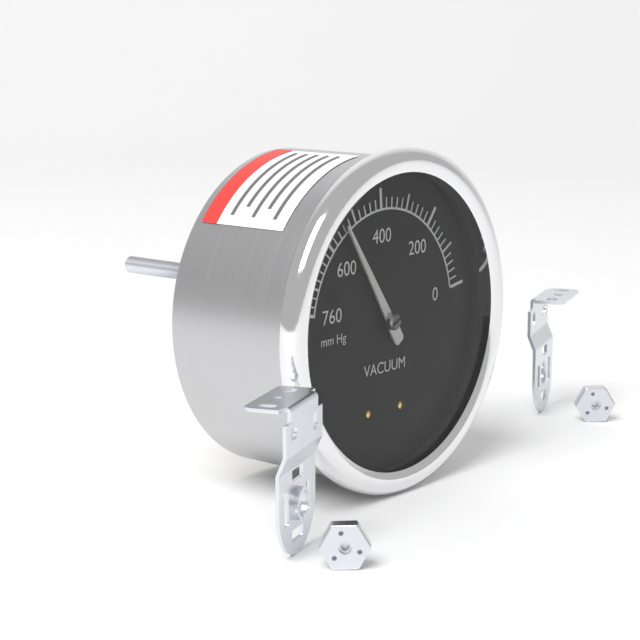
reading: 540 mm Hg
